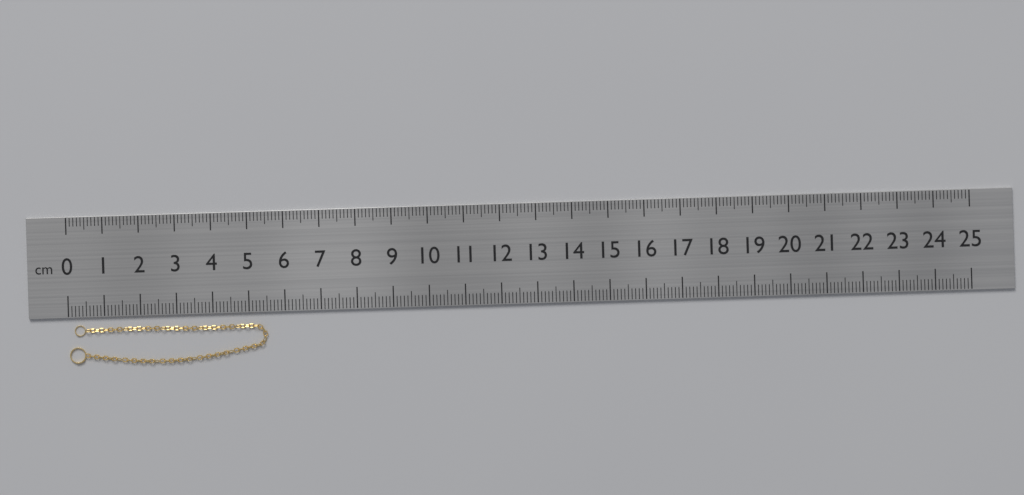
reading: 5.5 cm
